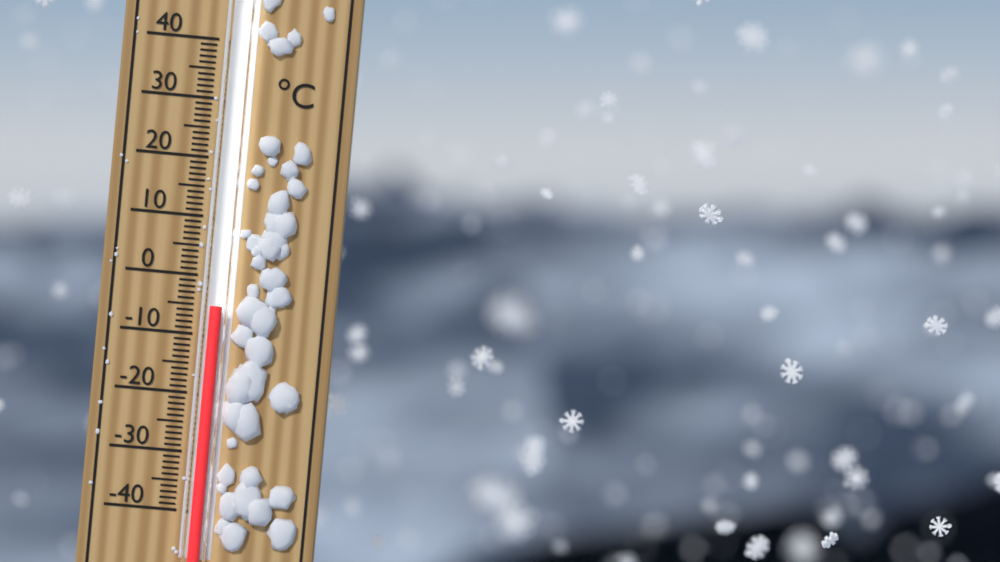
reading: -5 °C
